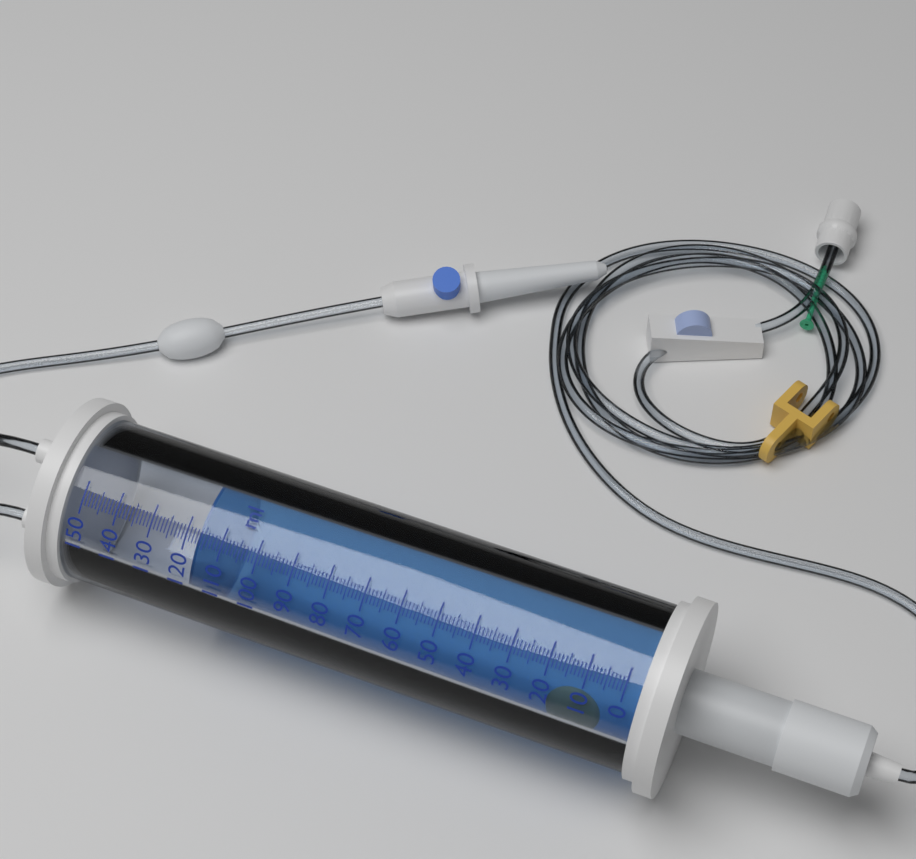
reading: 117 ml
